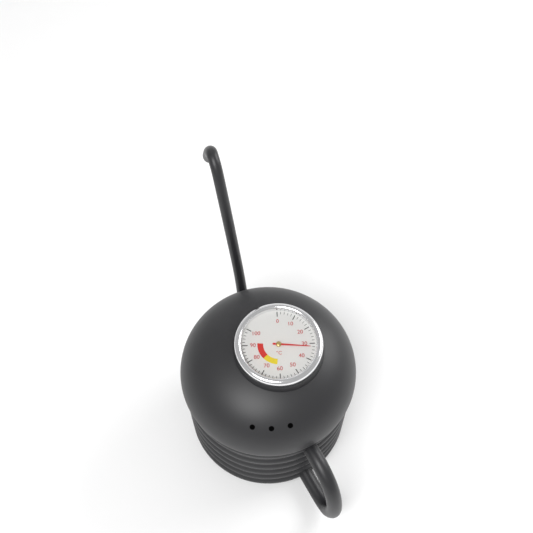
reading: 32 °C
